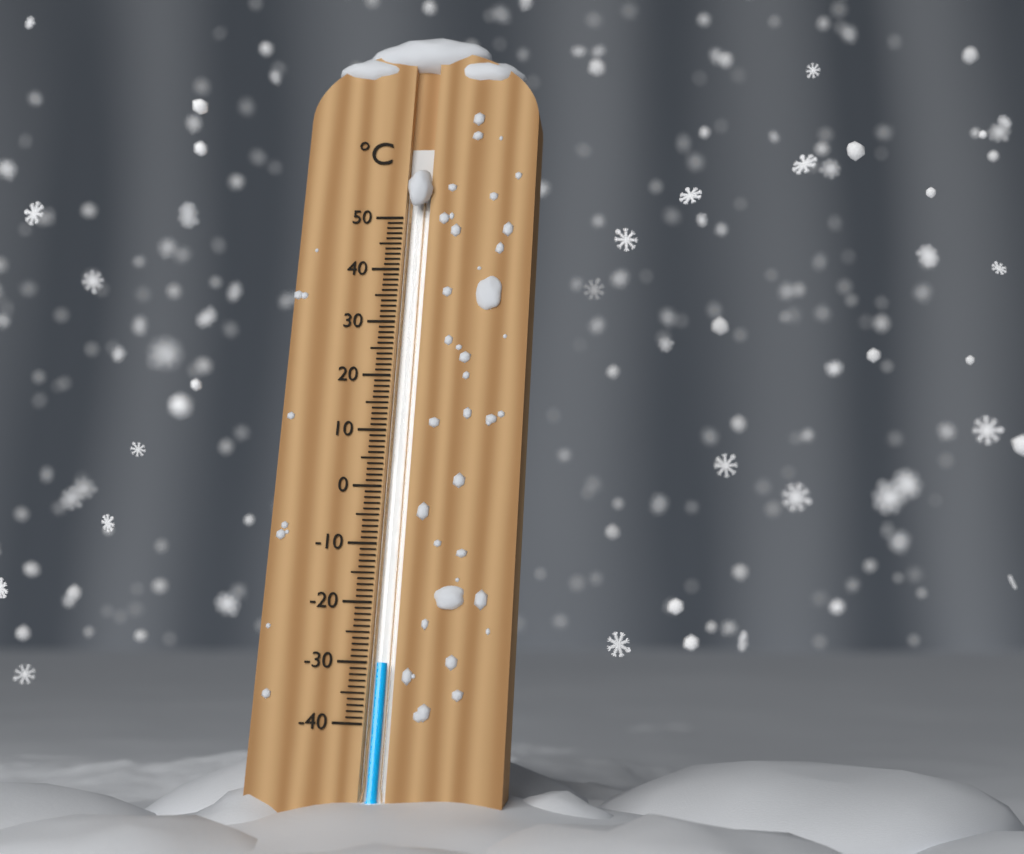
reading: -30 °C
